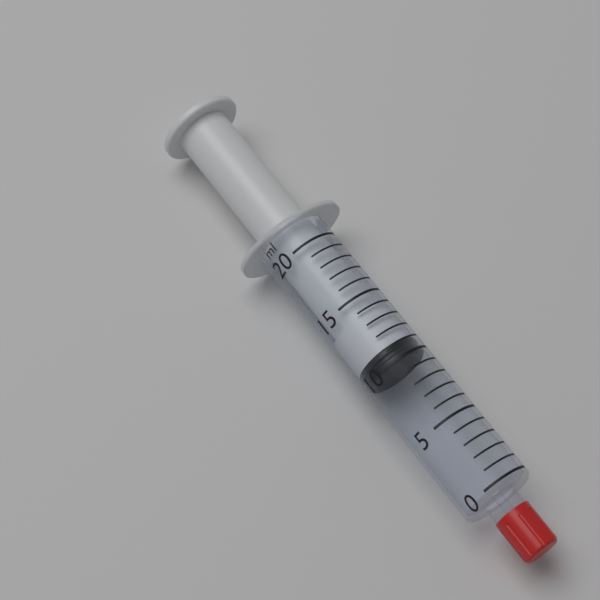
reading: 10 ml
